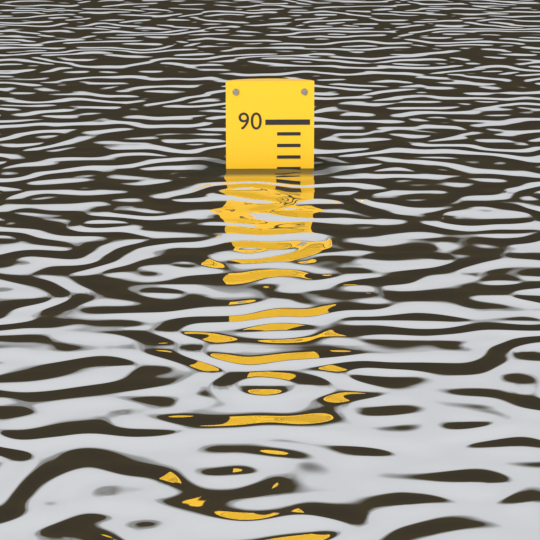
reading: 82 (no unit)
